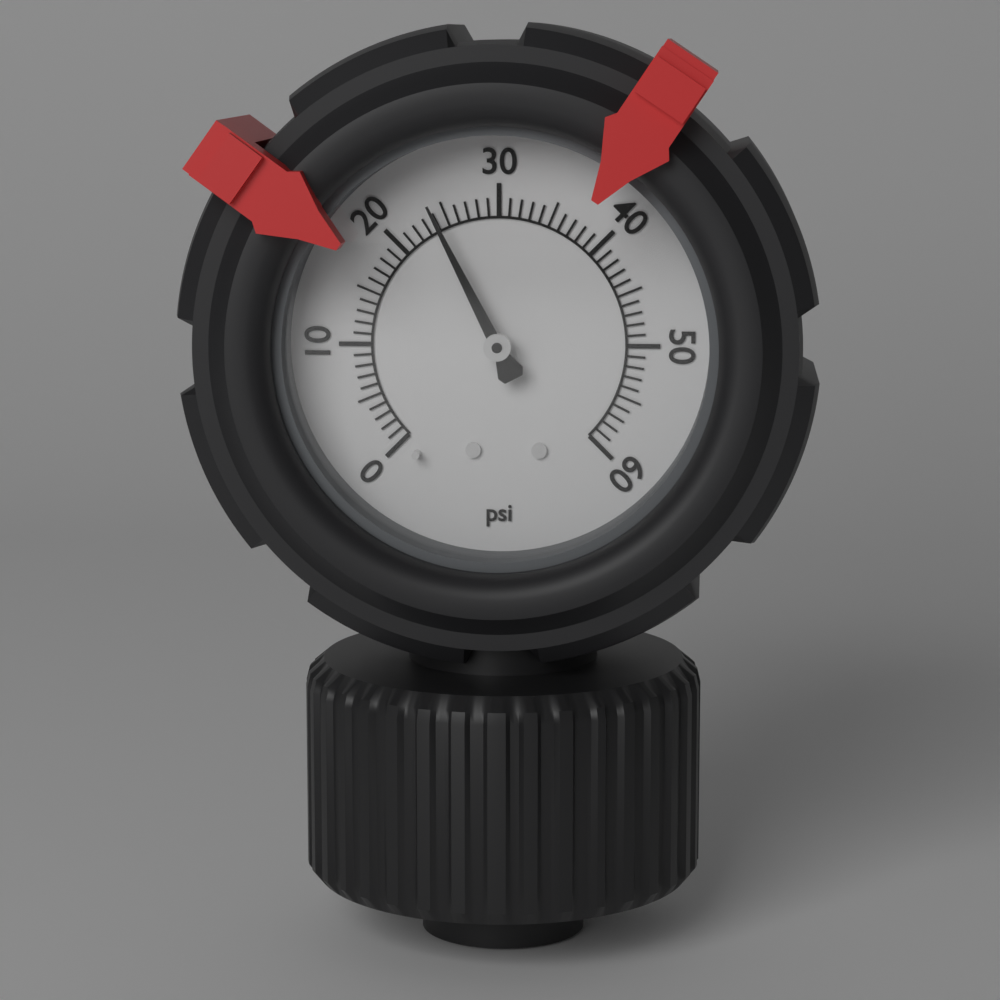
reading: 24 psi
